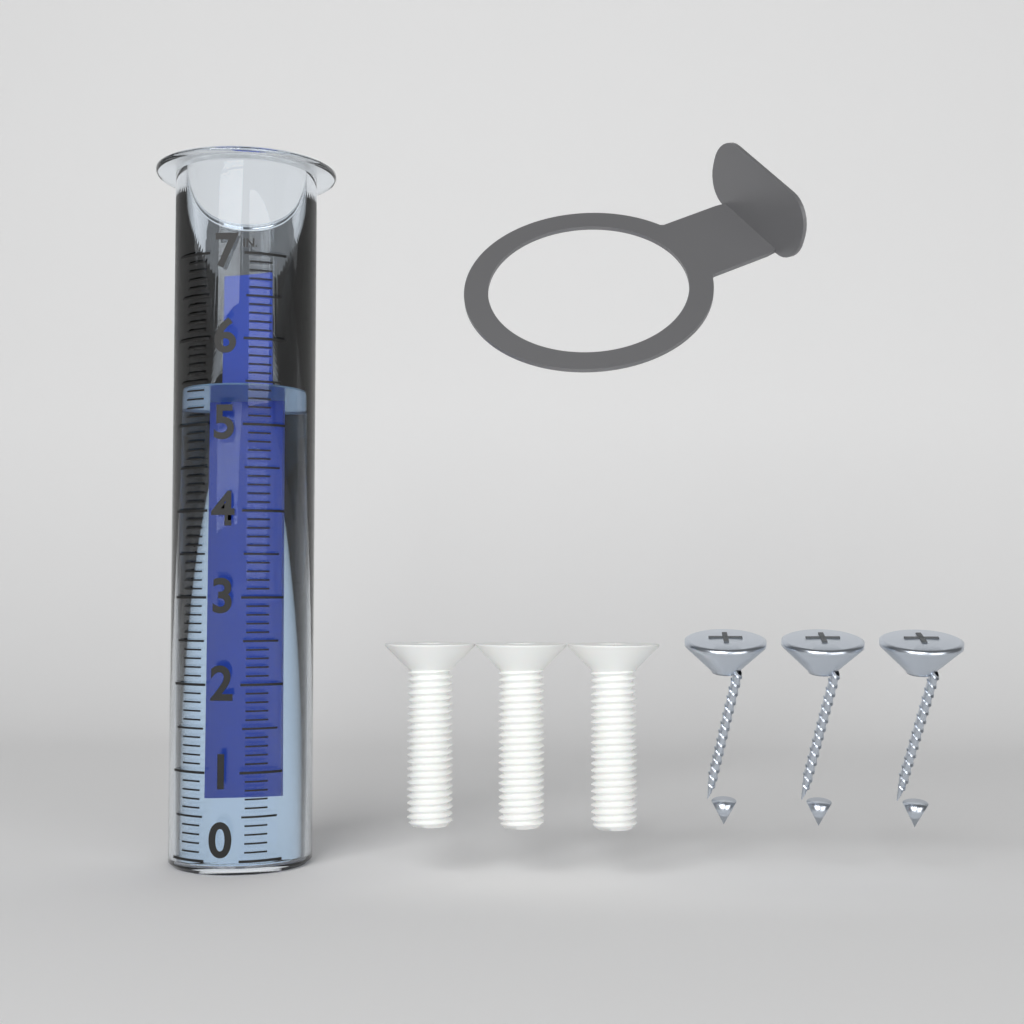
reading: 5.5 in
